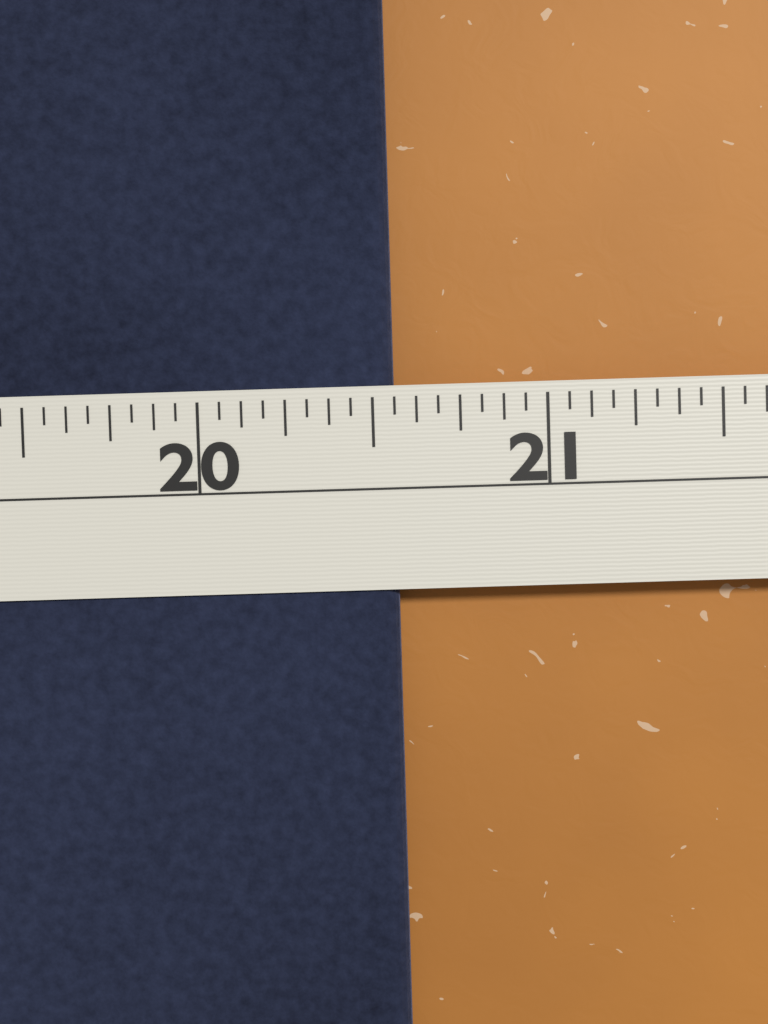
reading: 20.5625 in
